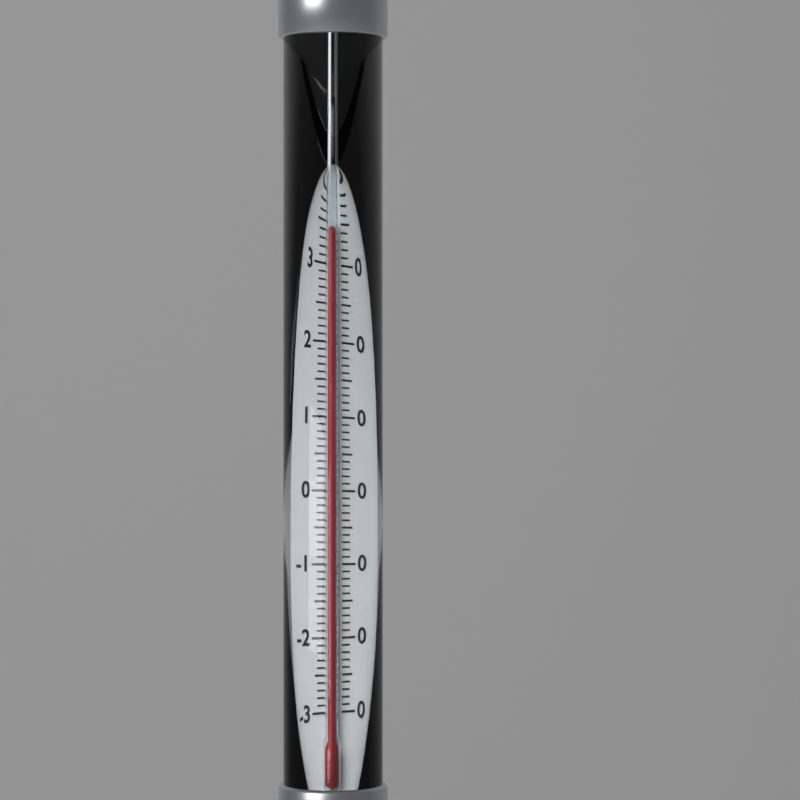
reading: 35 °C
